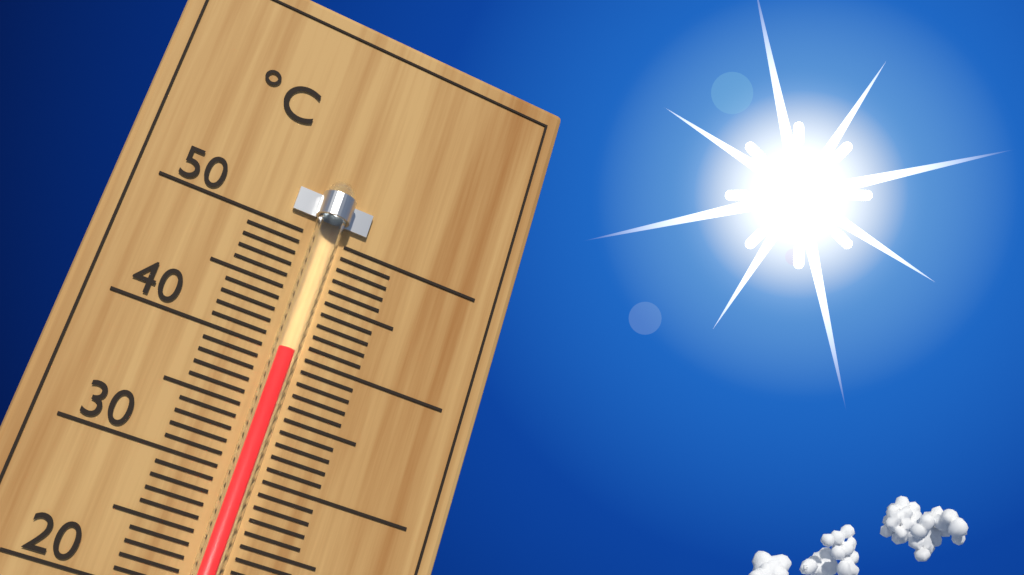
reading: 40 °C
